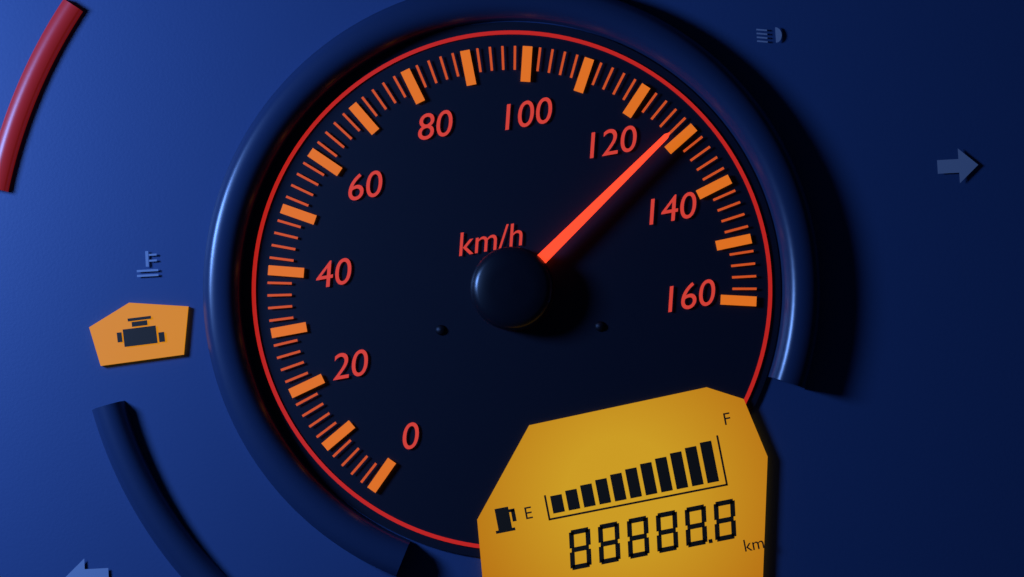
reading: 128 km/h
